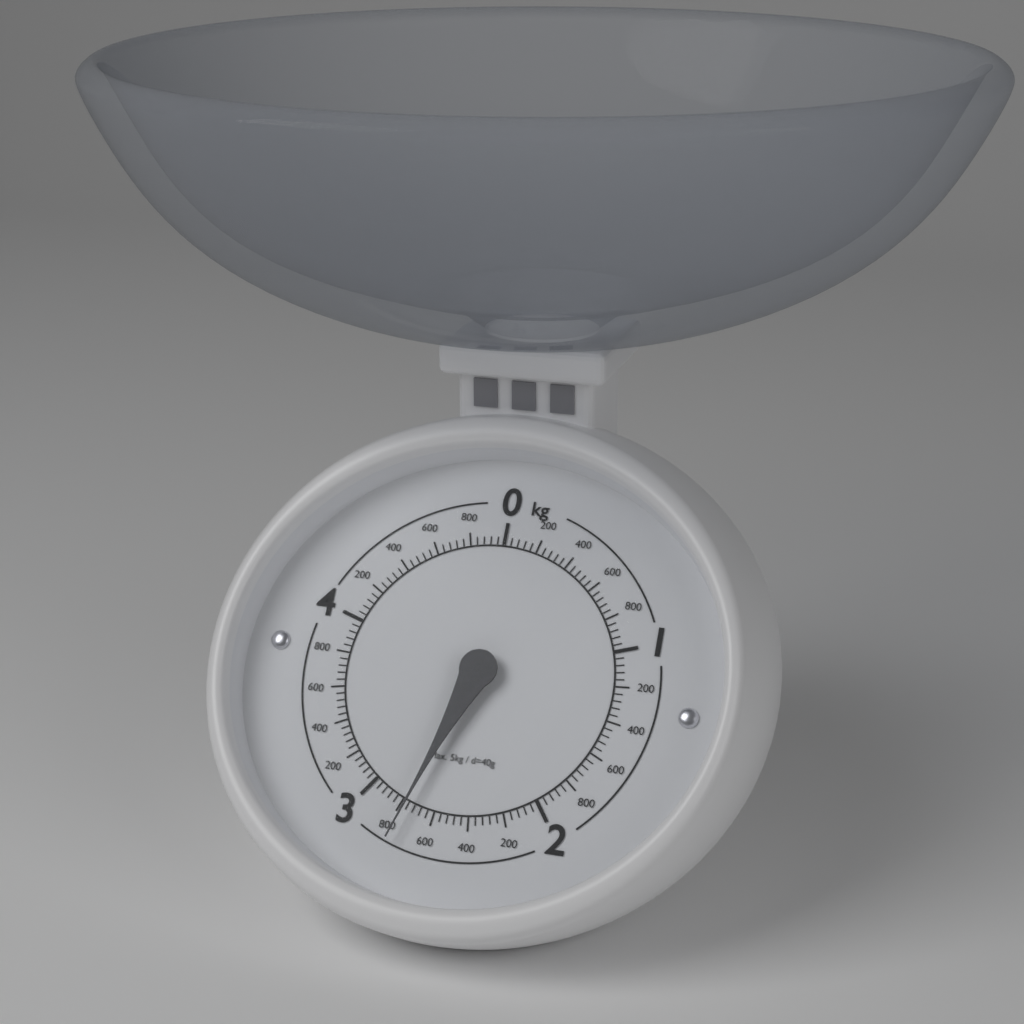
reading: 2.76 kg
